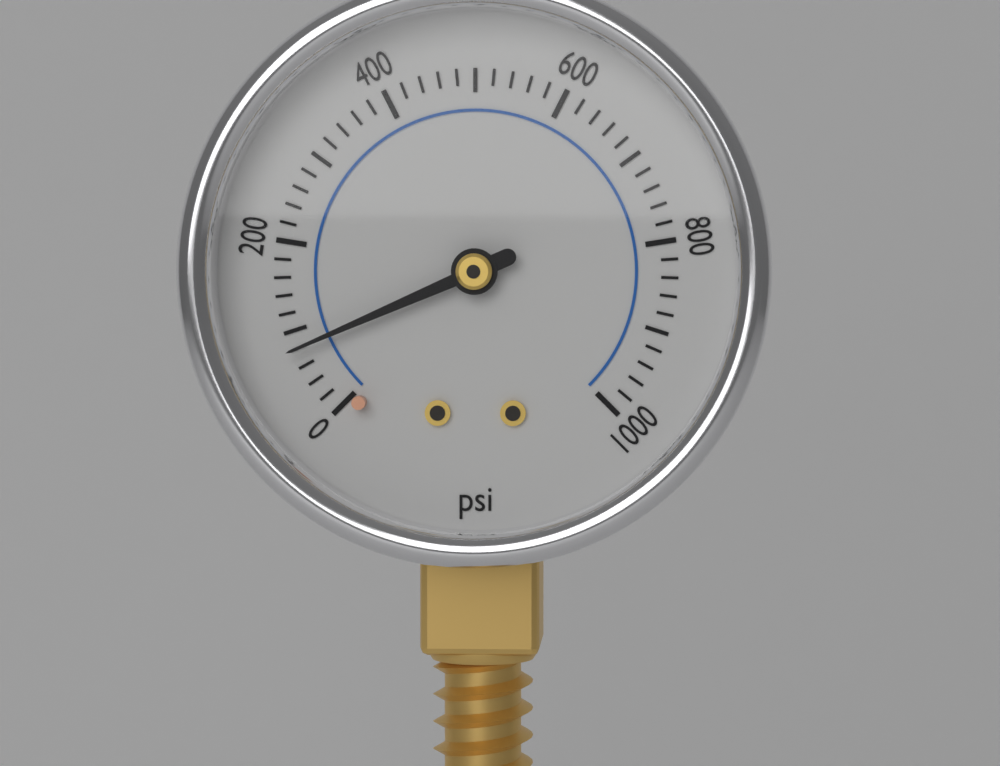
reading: 80 psi
